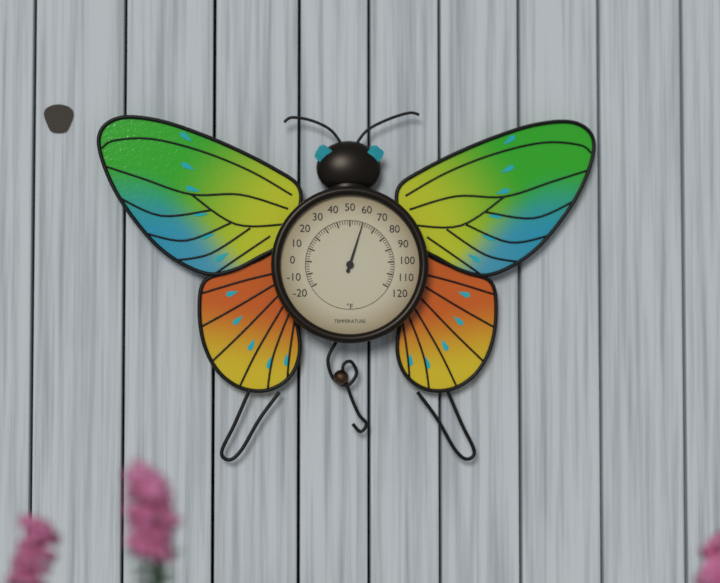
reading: 60 °F
